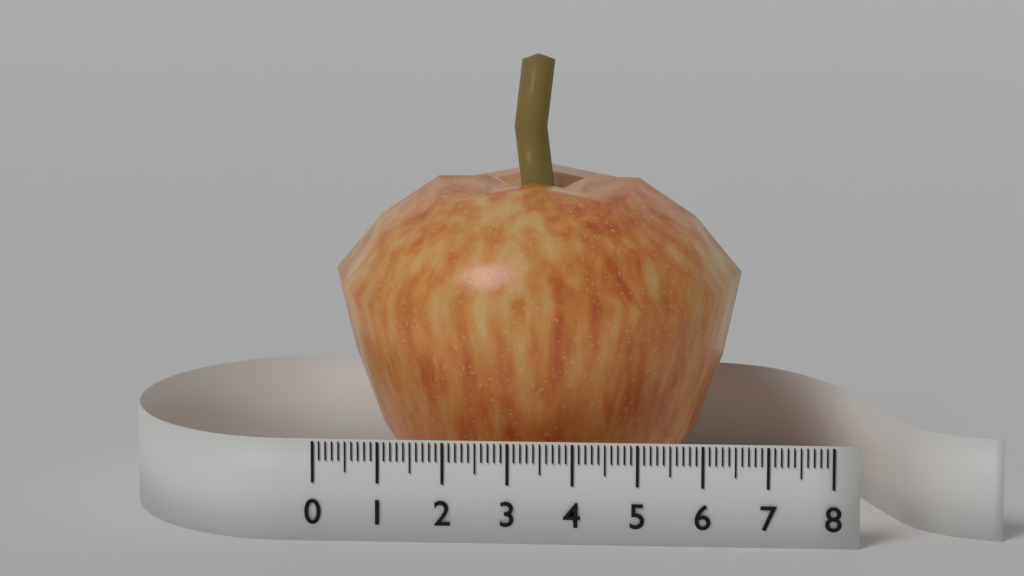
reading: 6.5 (no unit)
